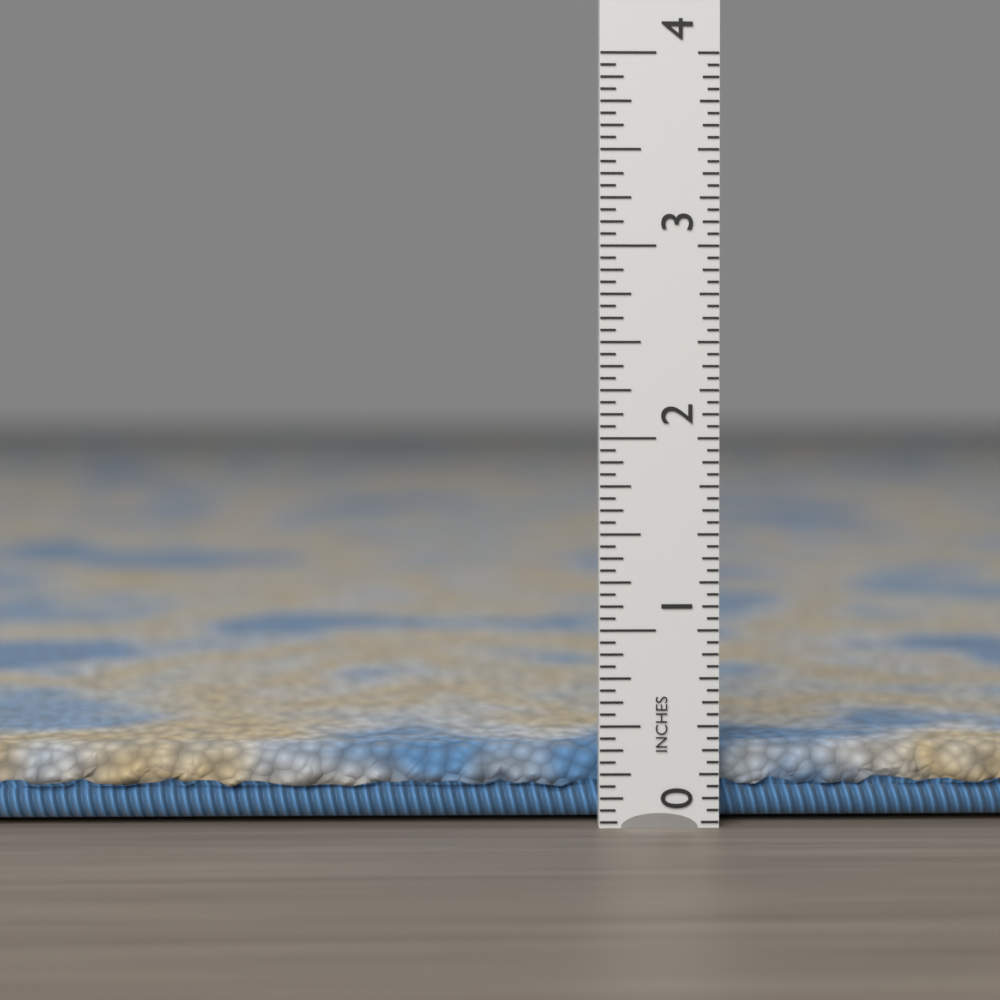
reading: 0.3750 in
